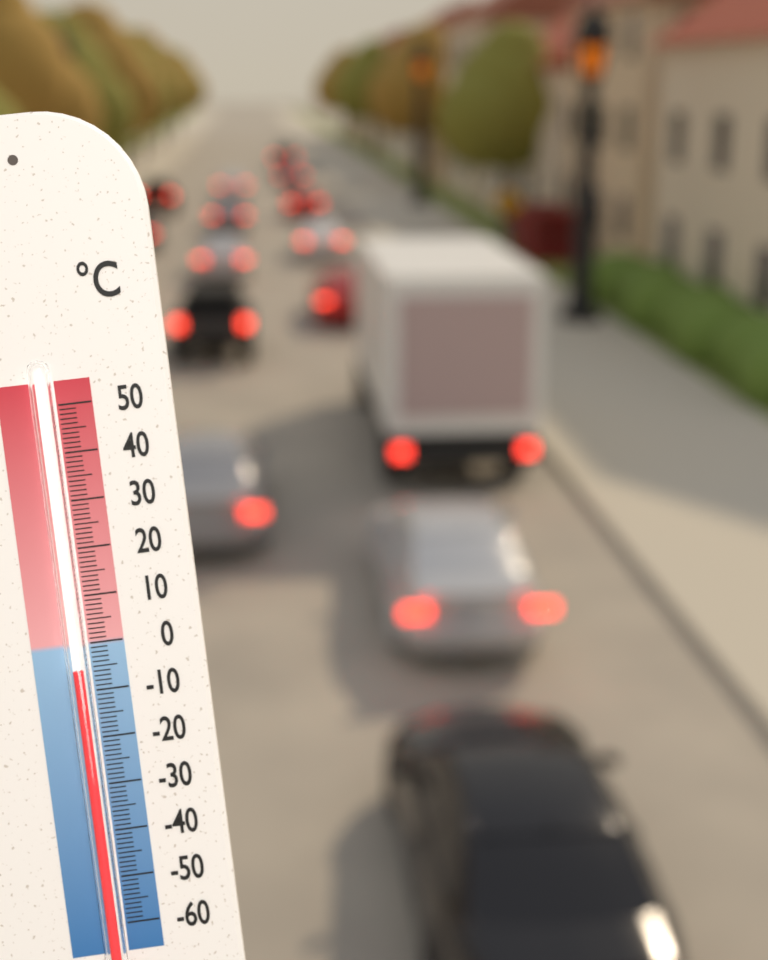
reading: -5 °C
